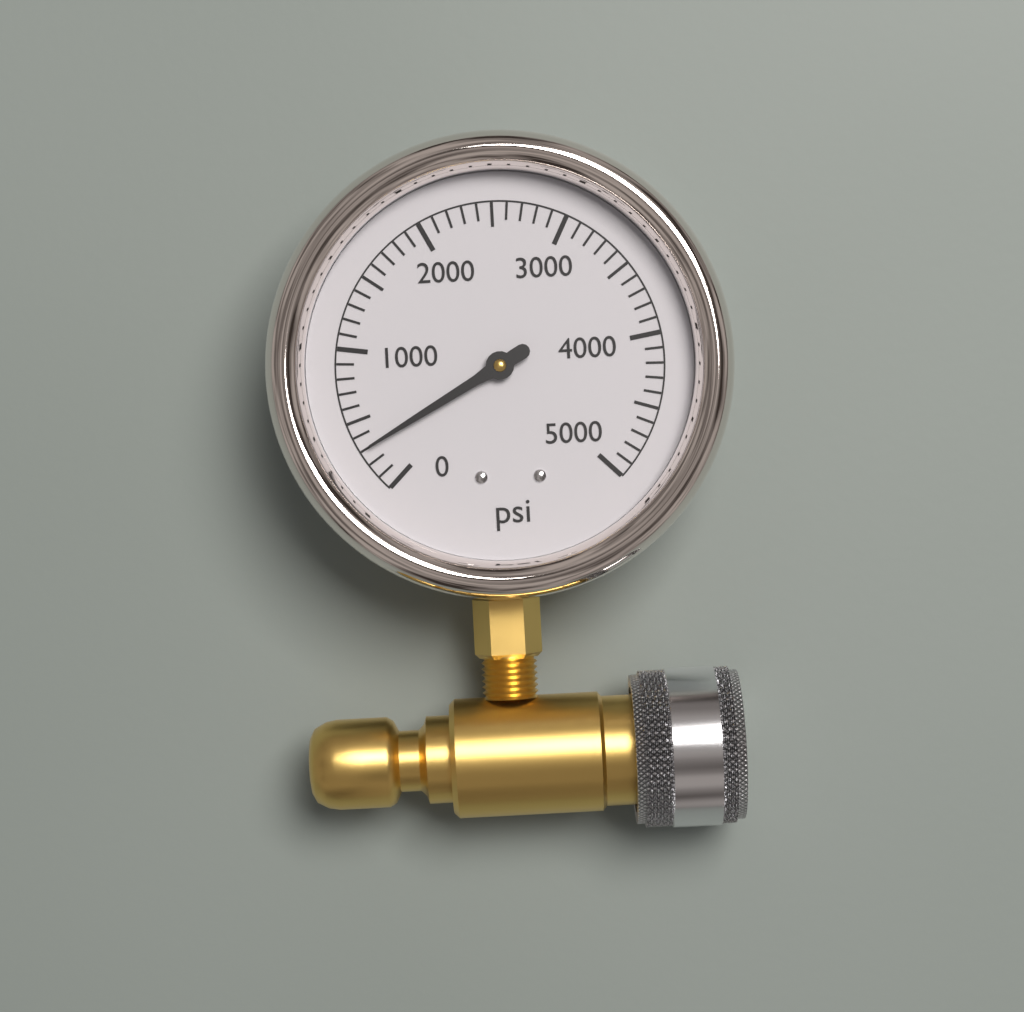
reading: 300 psi
